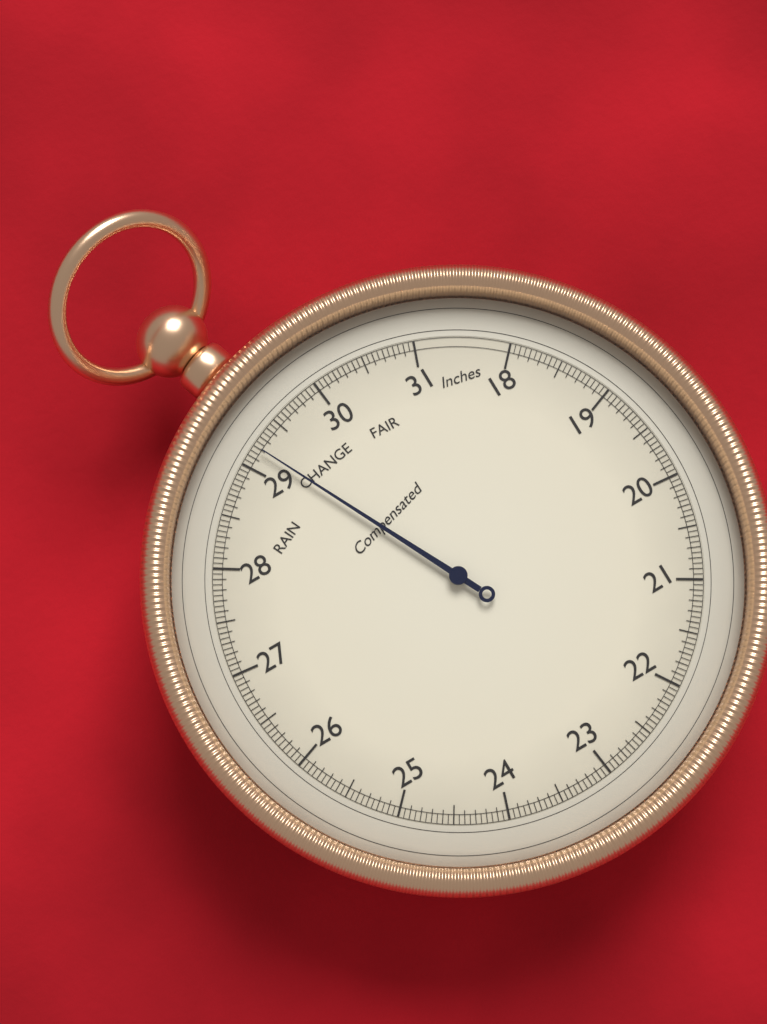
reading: 29.20 inHg
